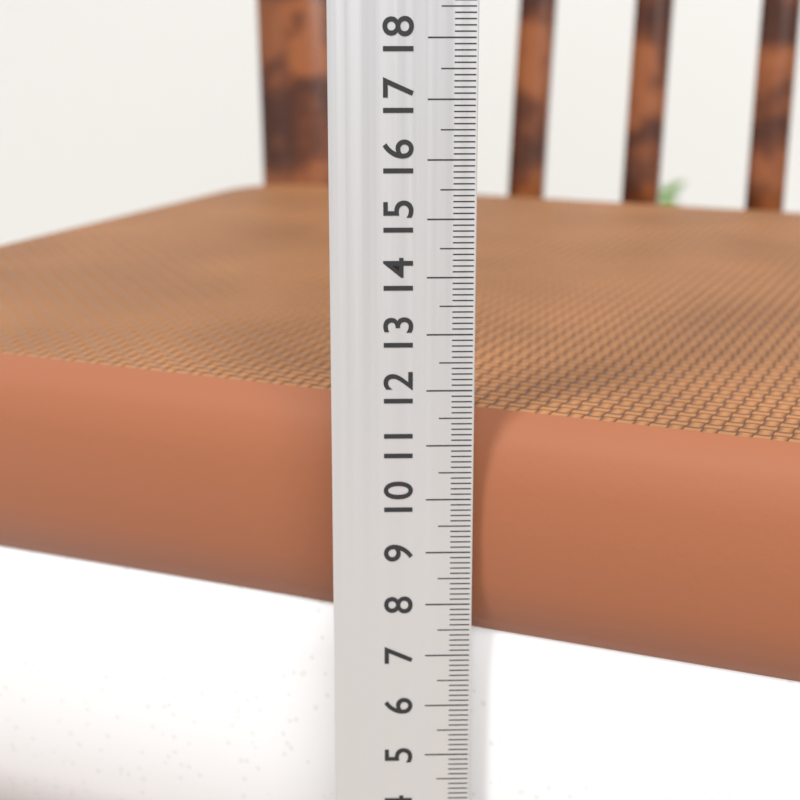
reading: 11.4 cm
